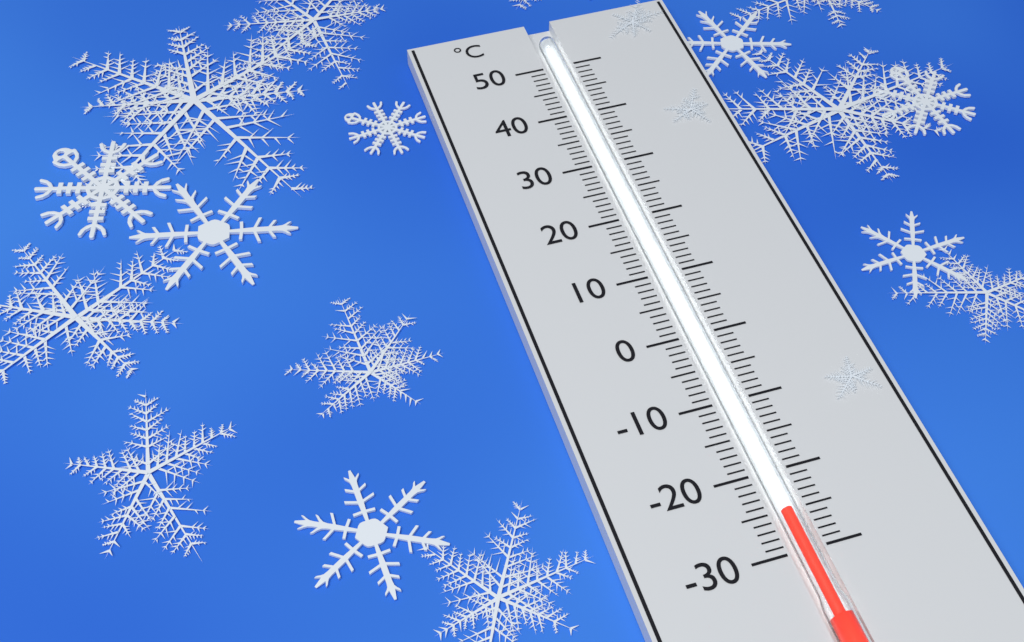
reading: -25 °C
